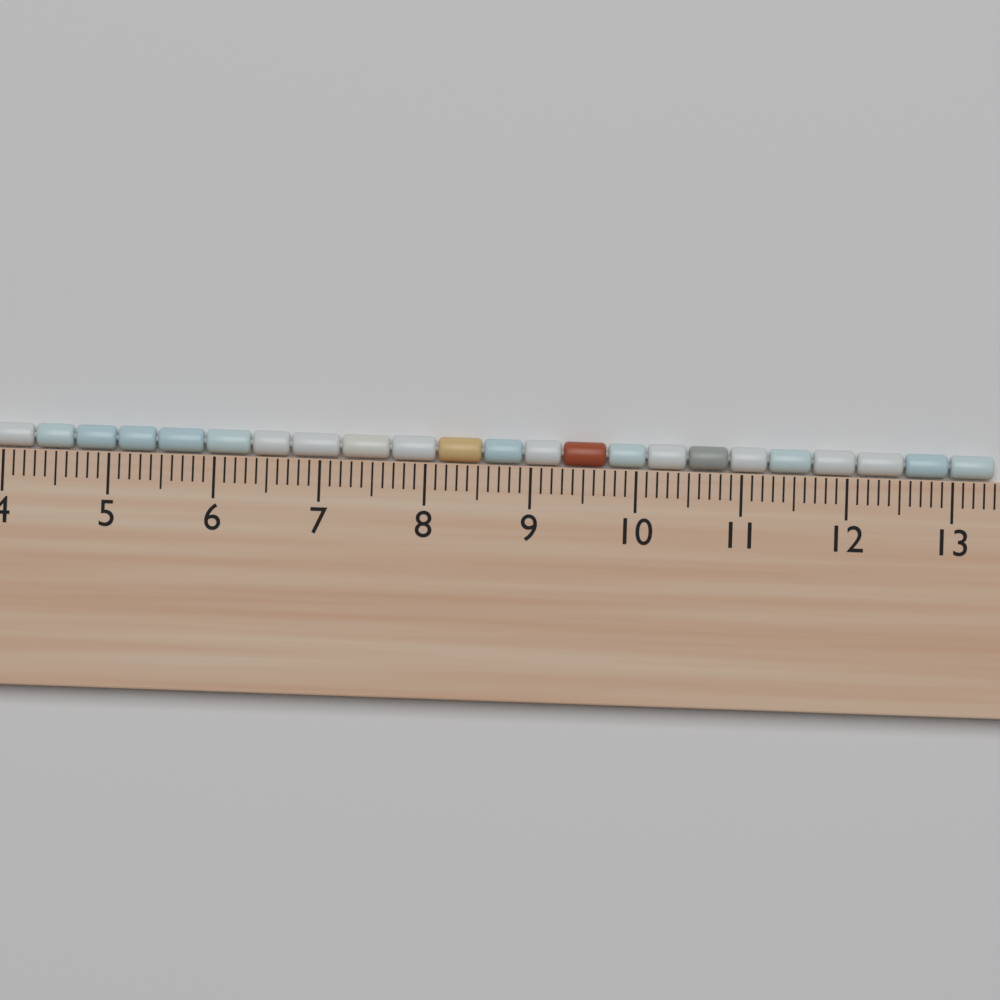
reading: 13.4 cm
